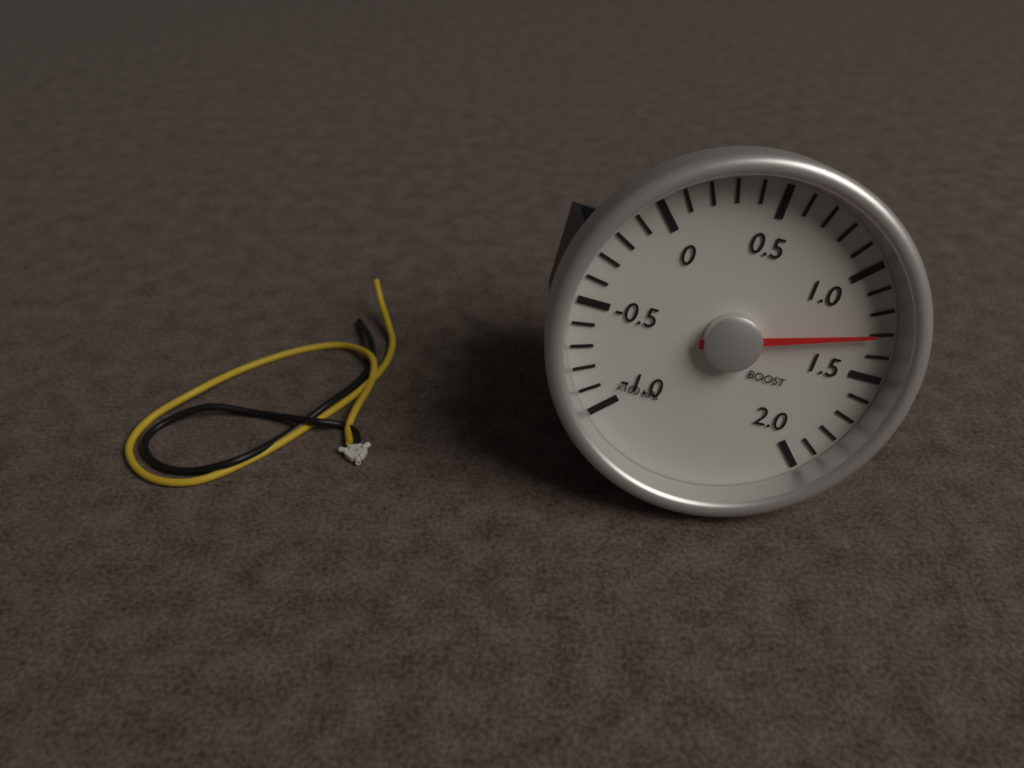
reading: 130 kPa
